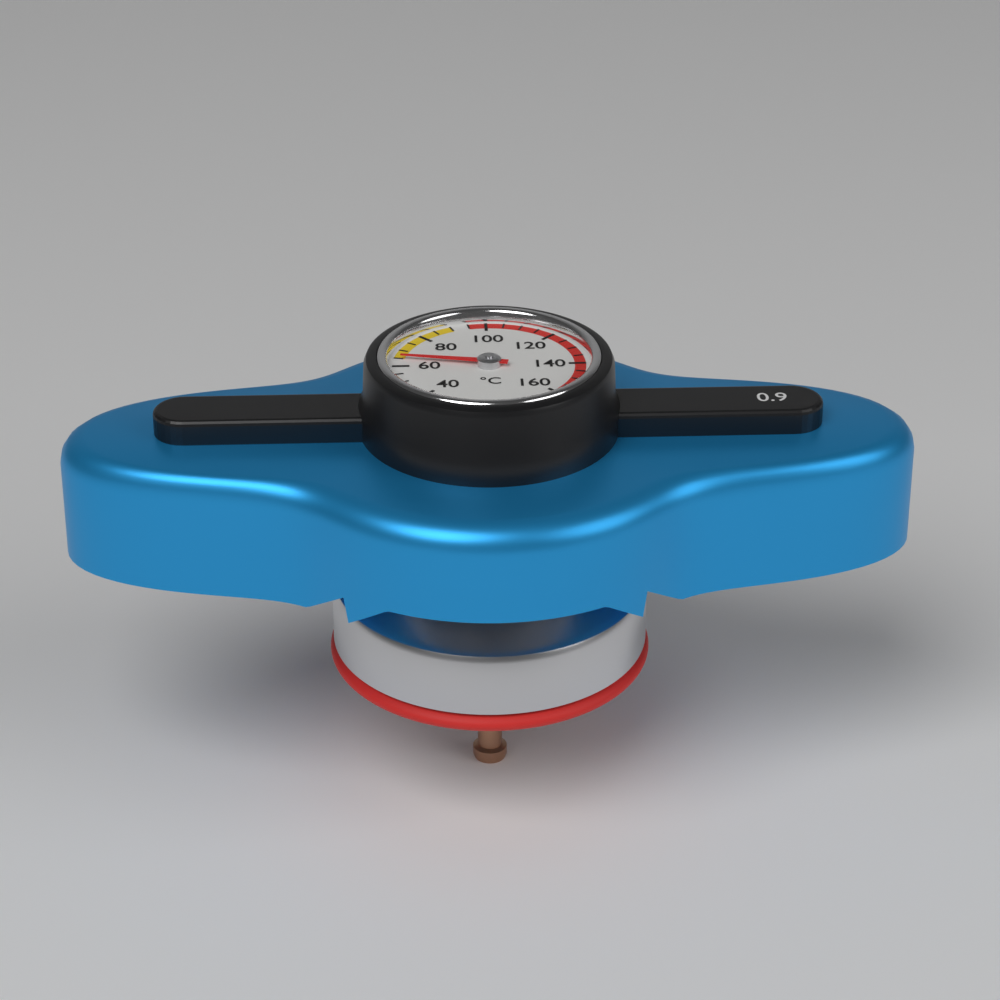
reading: 65 °C
